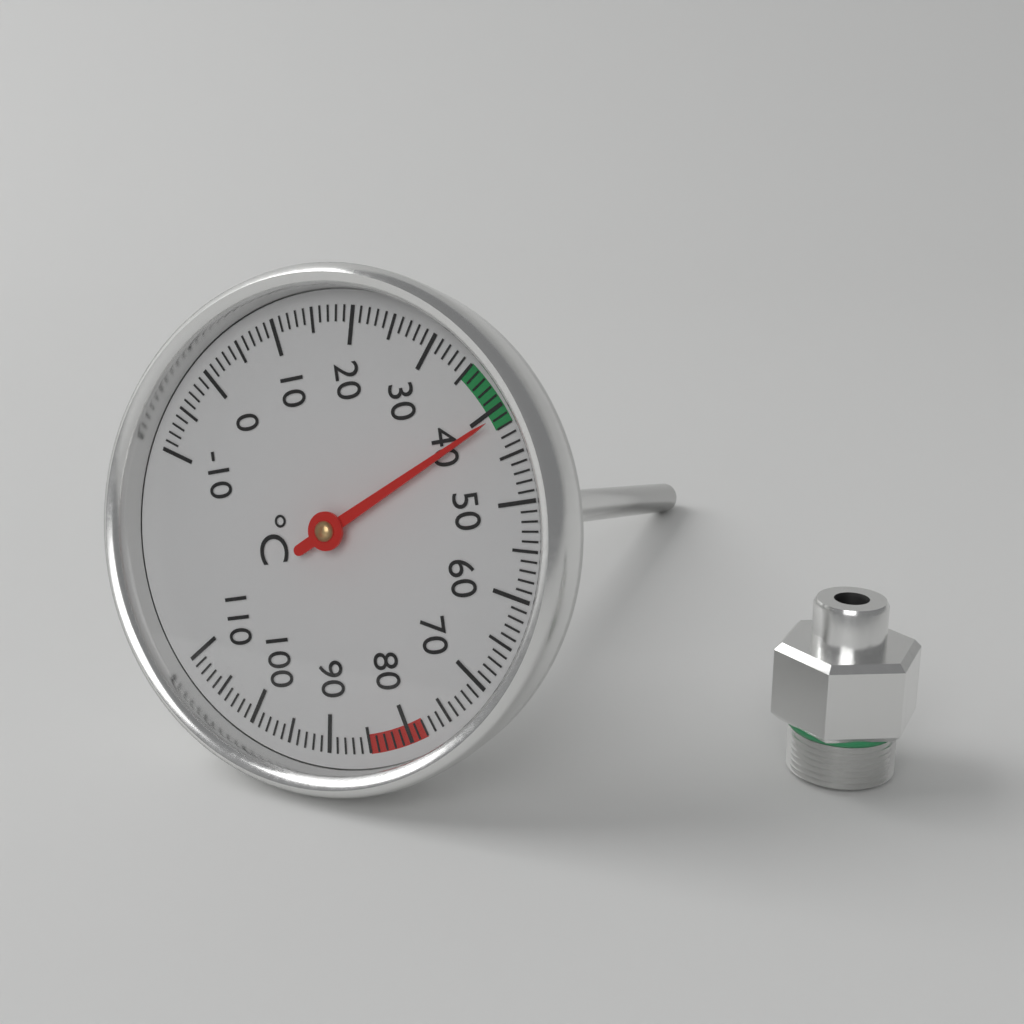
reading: 41 °C
